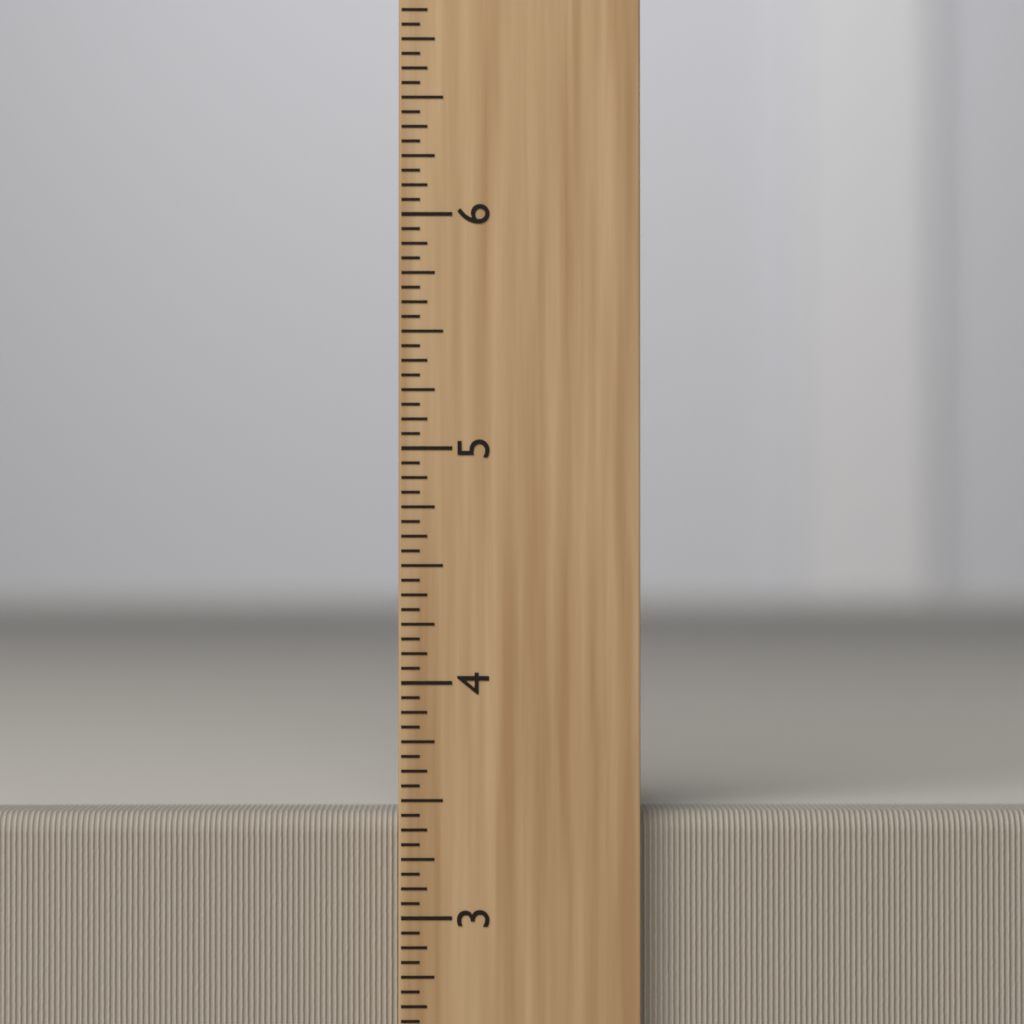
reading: 3.4375 inch
